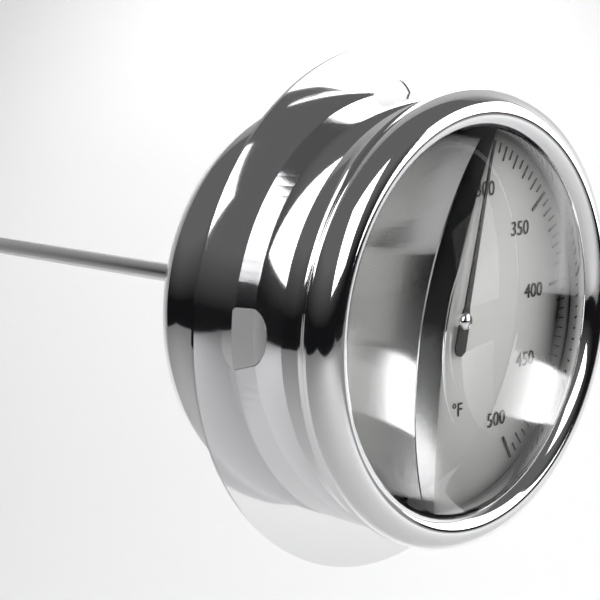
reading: 295 °F
